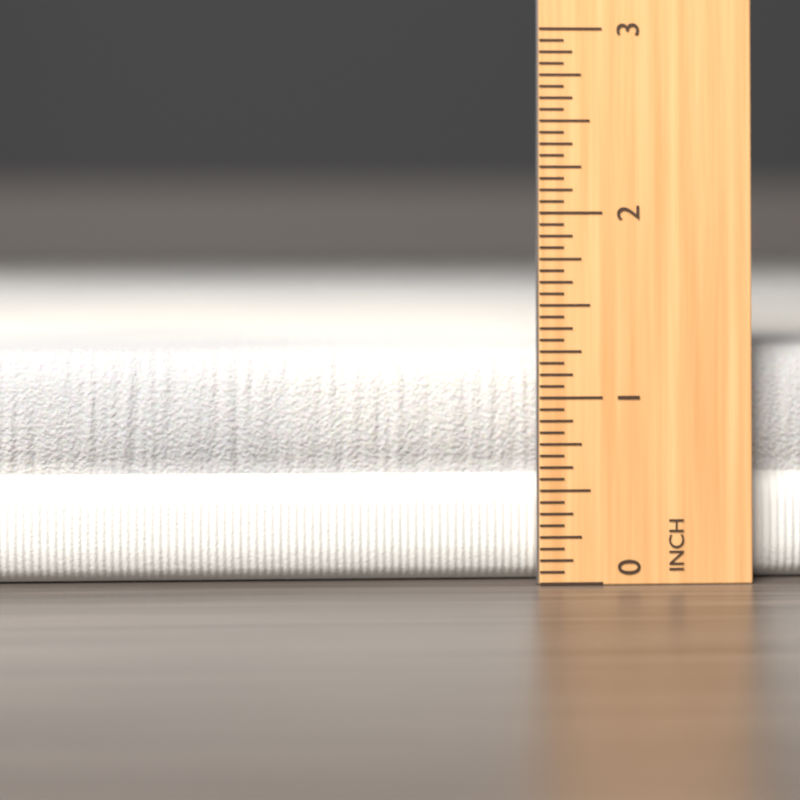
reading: 1.2500 inch
